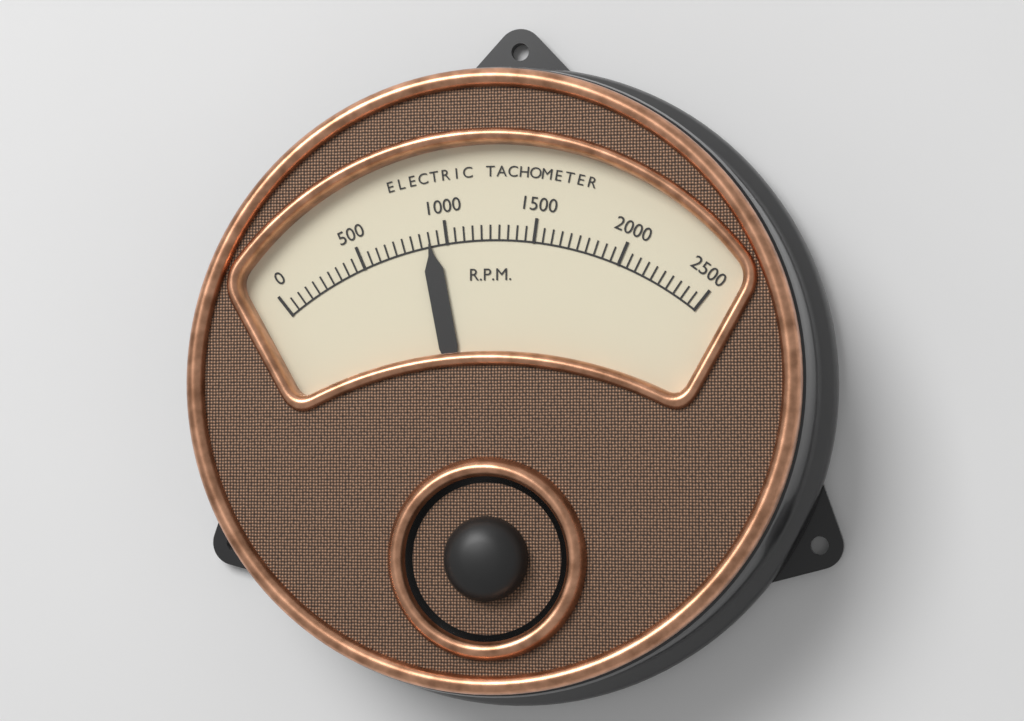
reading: 900 RPM
